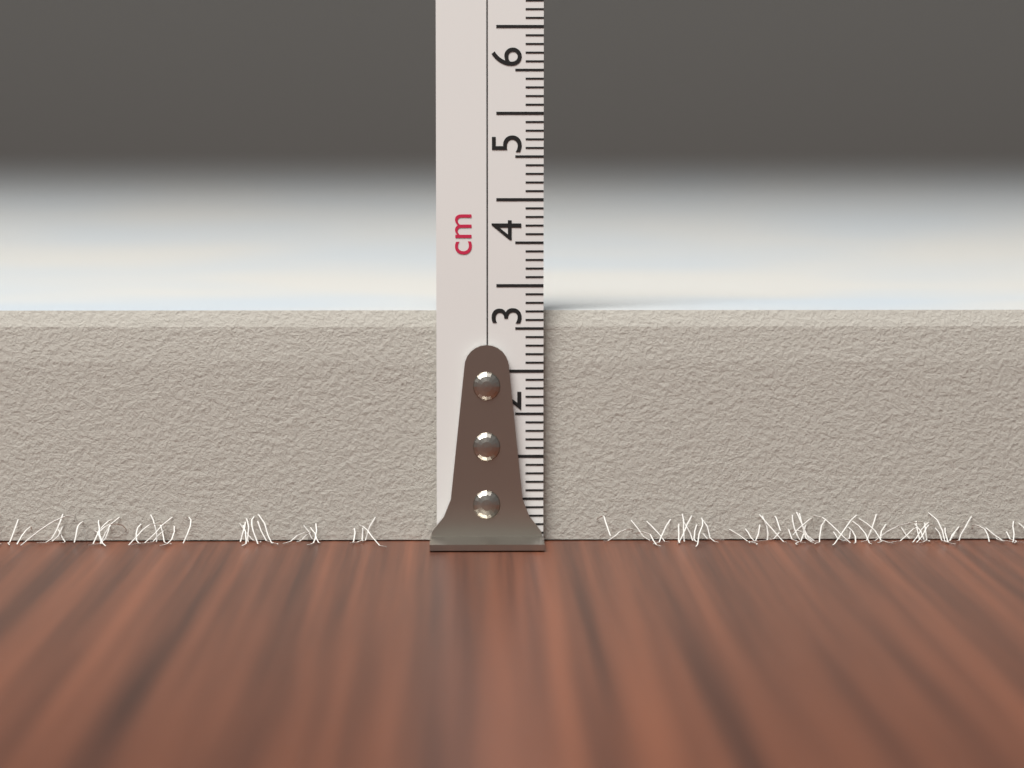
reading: 2.7 cm
